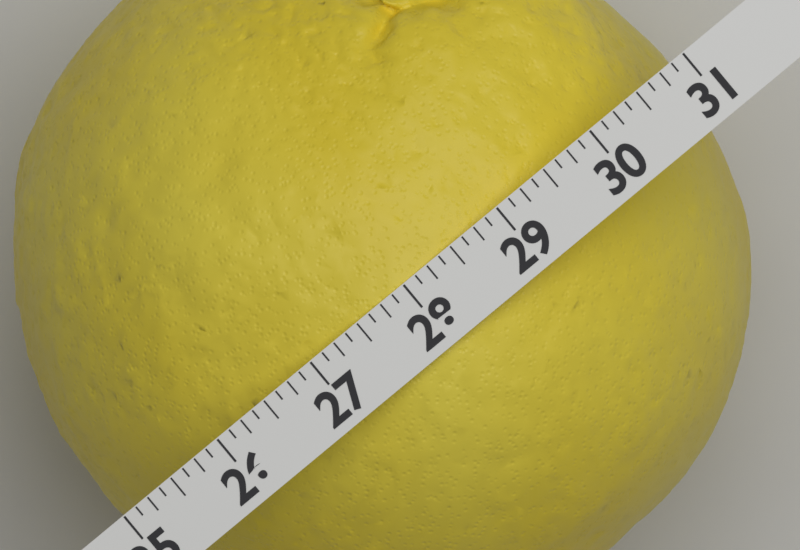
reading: 30.875 (no unit)
